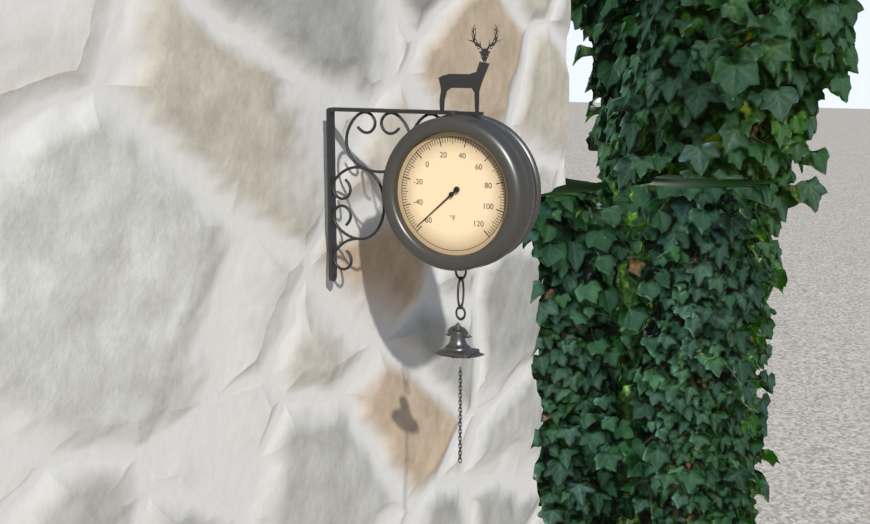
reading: -58 °F
